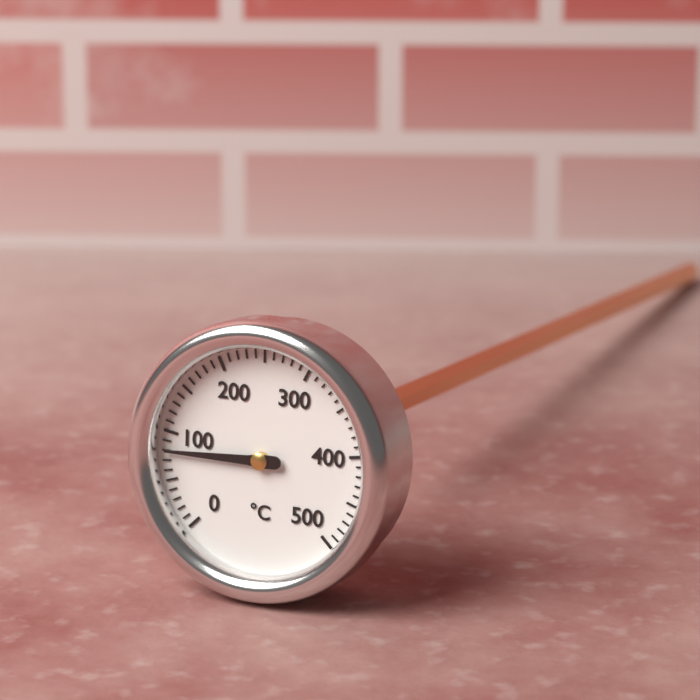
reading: 80 °C
